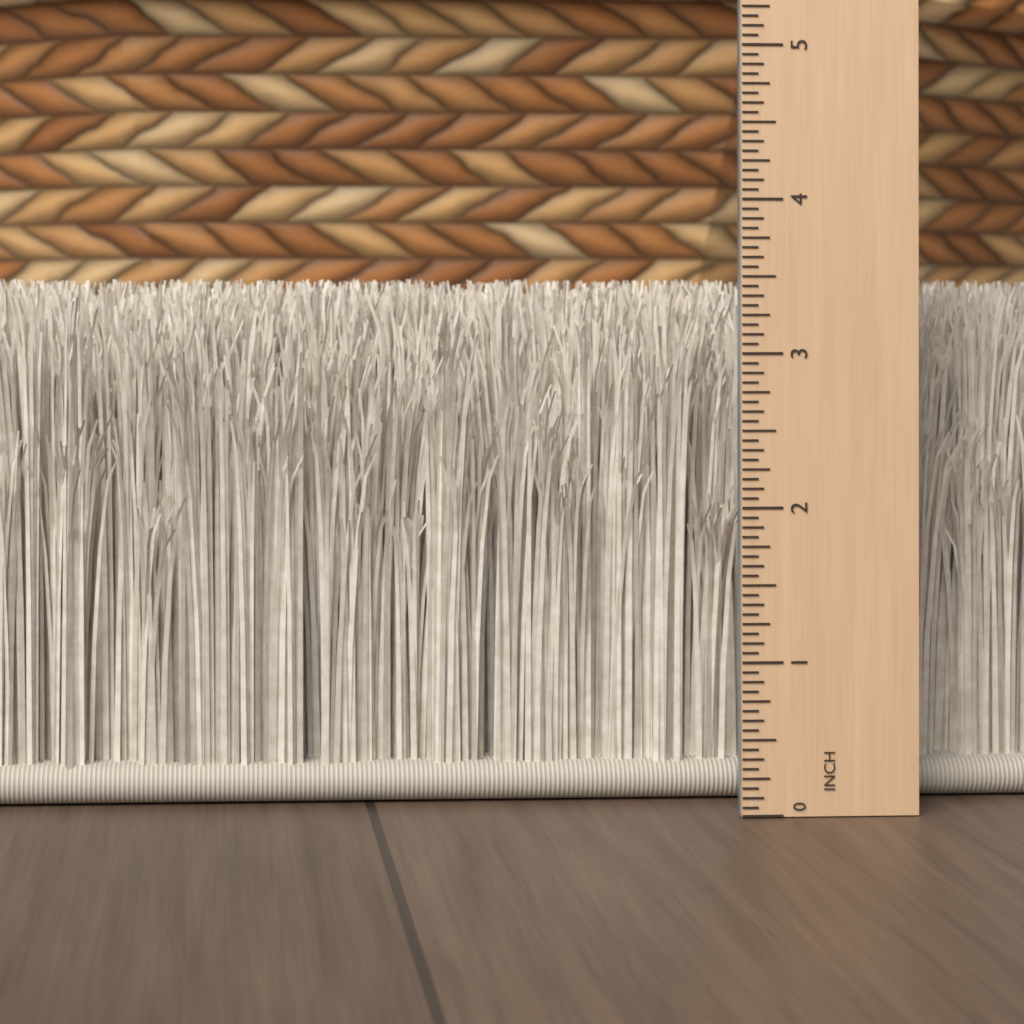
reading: 3.5000 in
